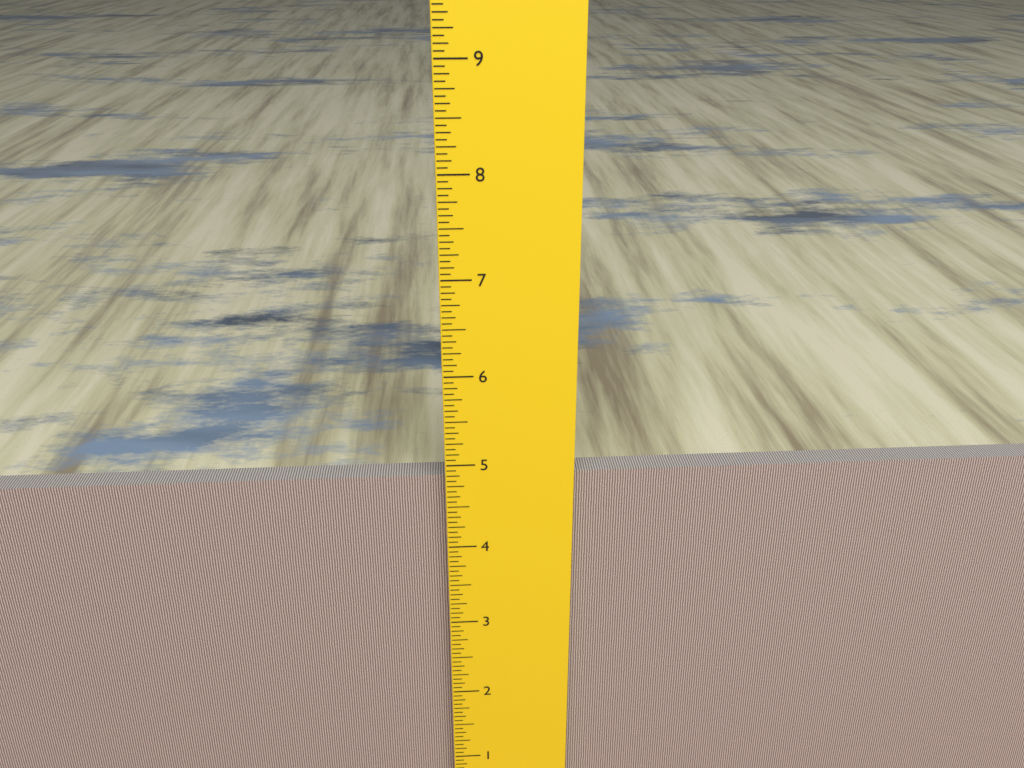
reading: 4.8125 inch
